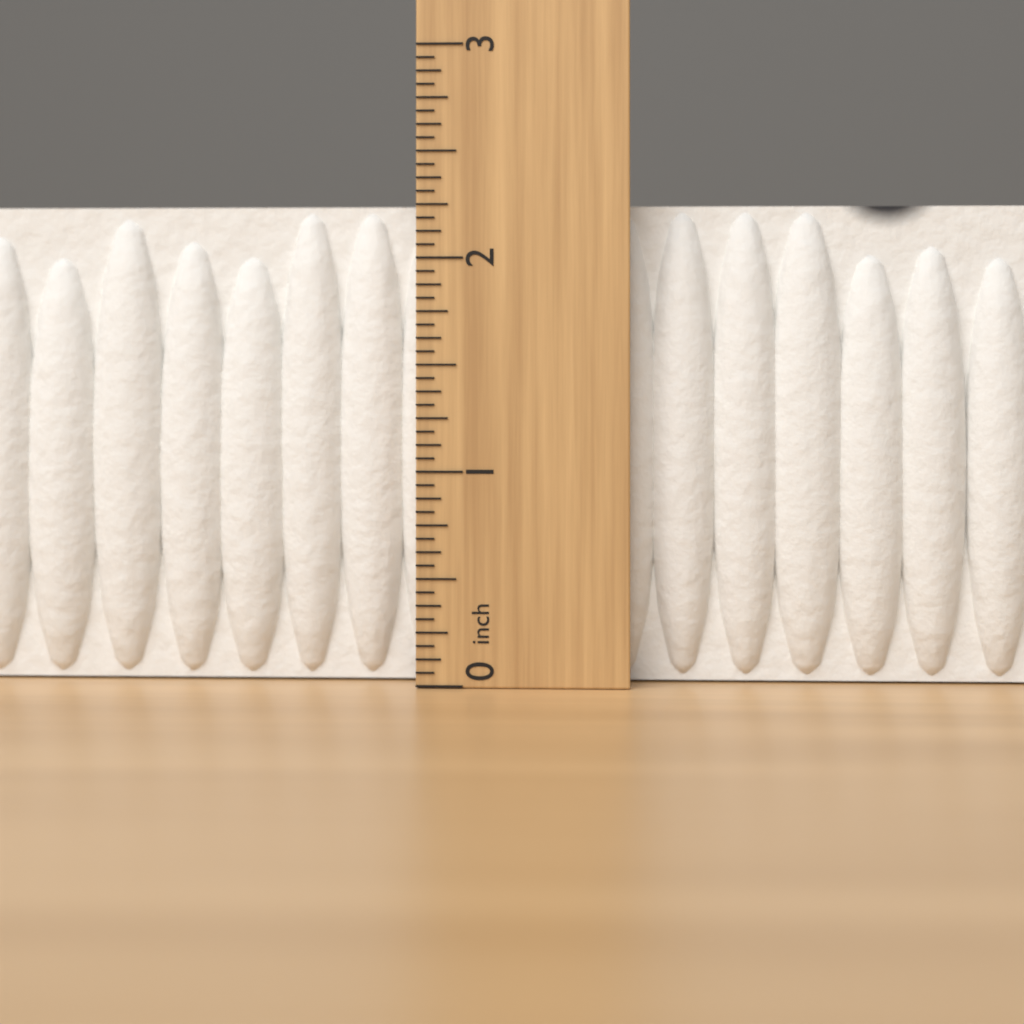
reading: 2.2500 inch
